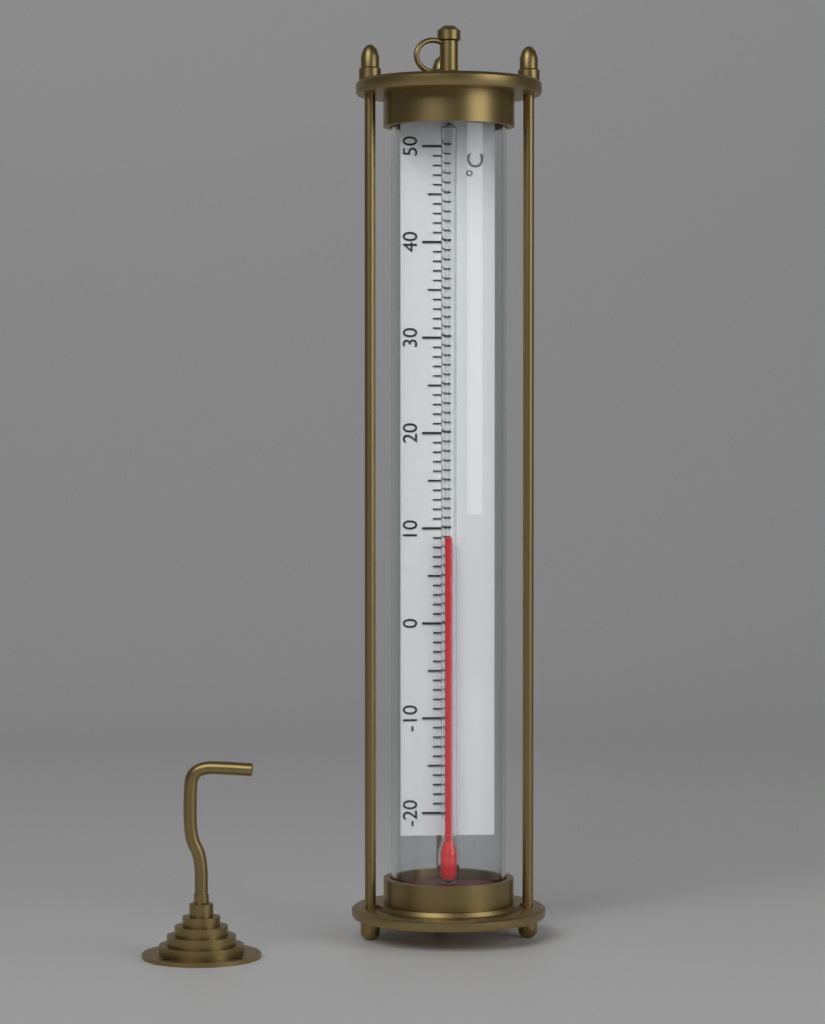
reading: 9 °C
